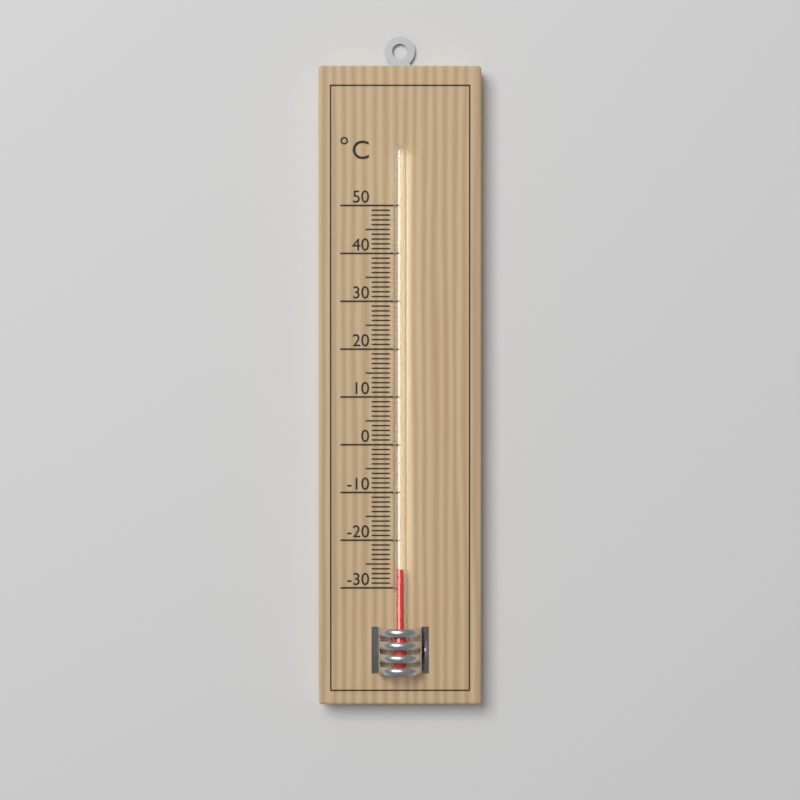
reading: -26 °C
